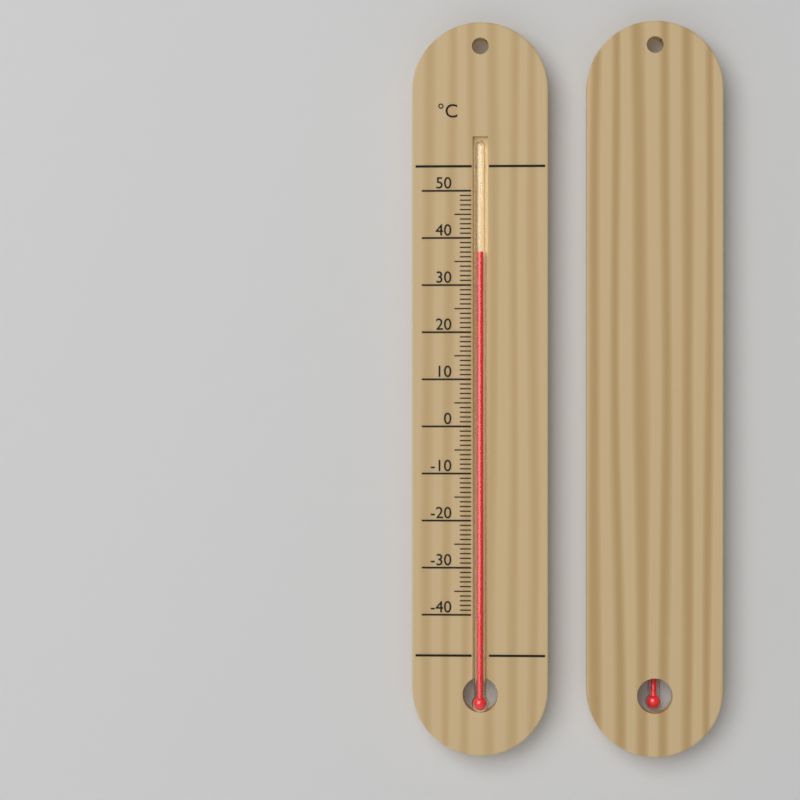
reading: 37 °C
